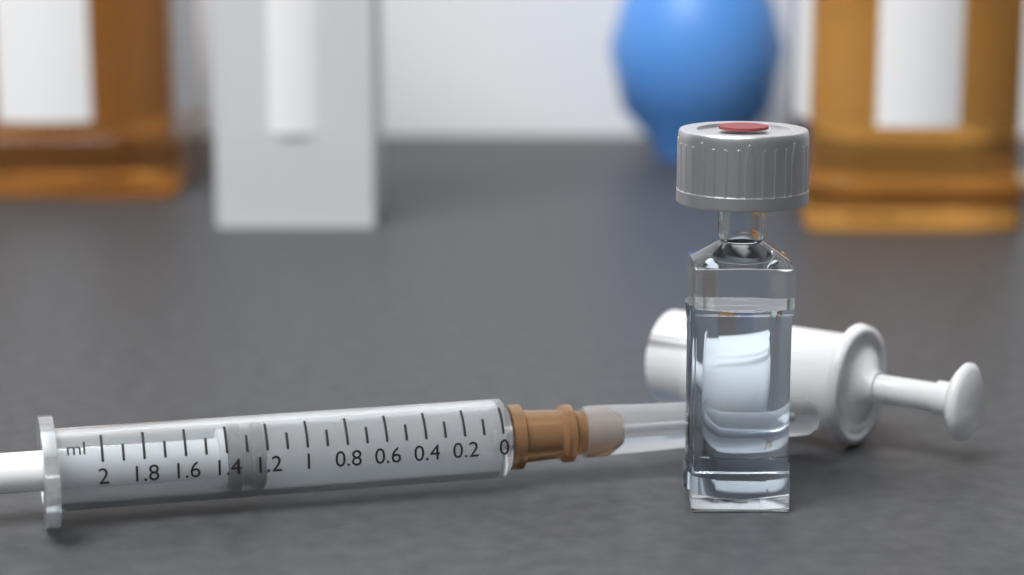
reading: 1.2 ml
